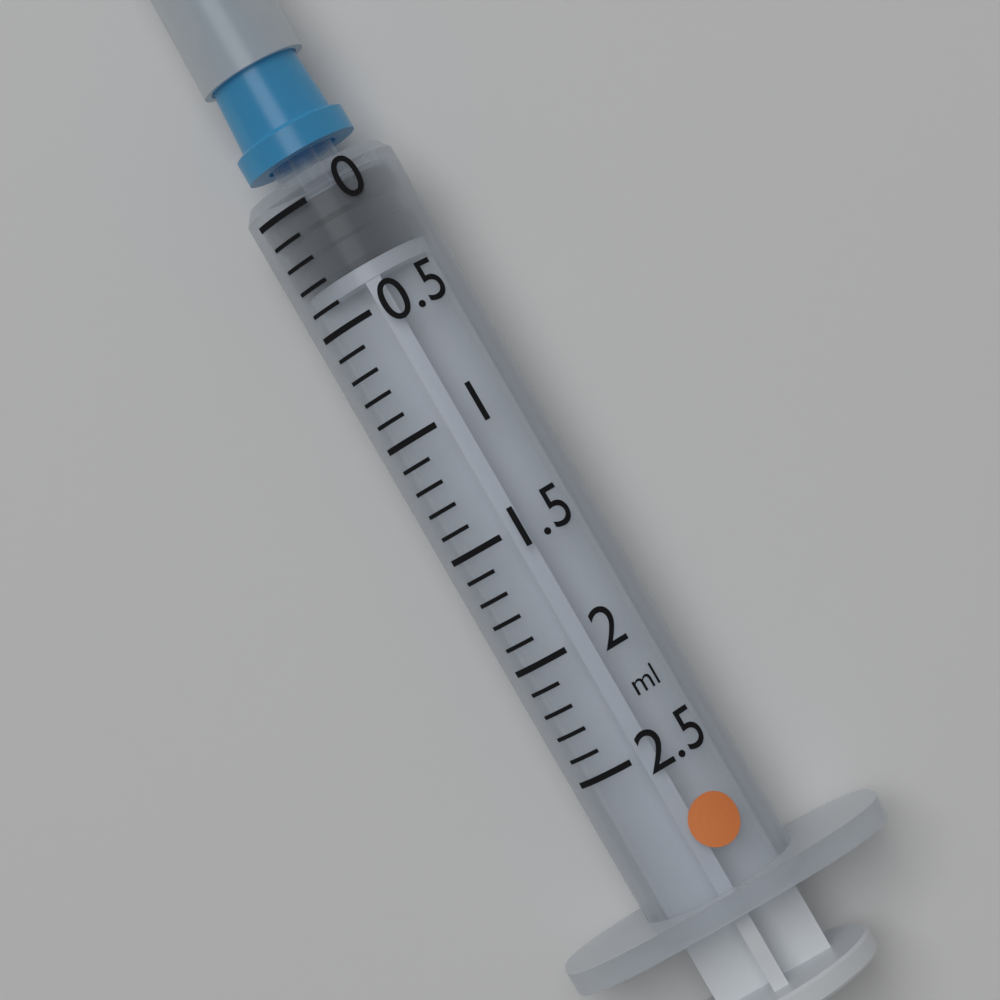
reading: 0.0 ml
